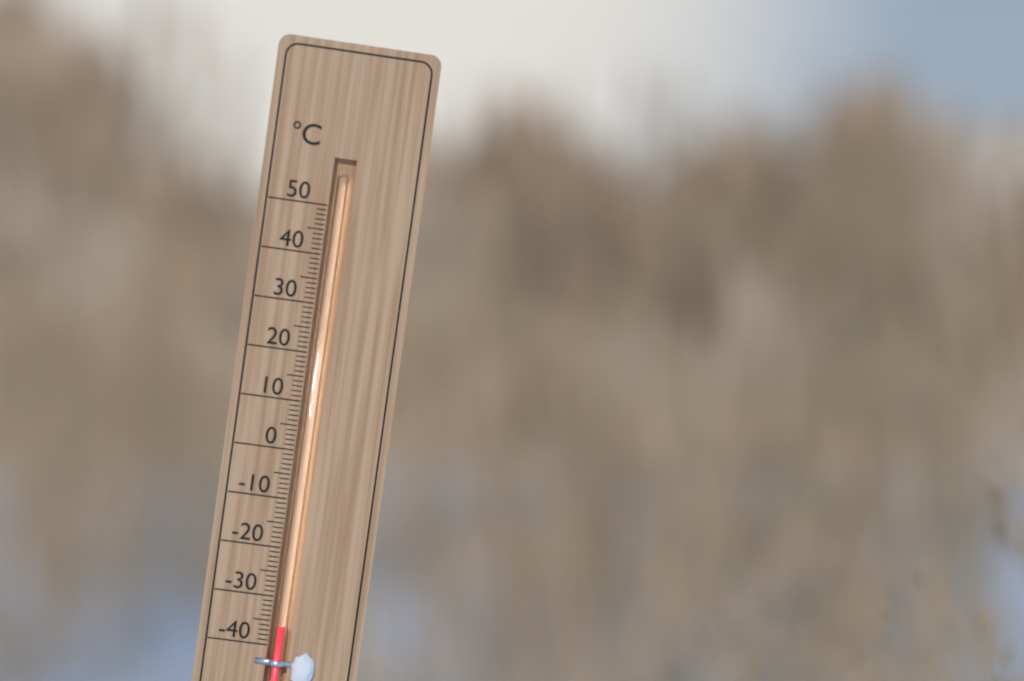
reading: -36 °C
